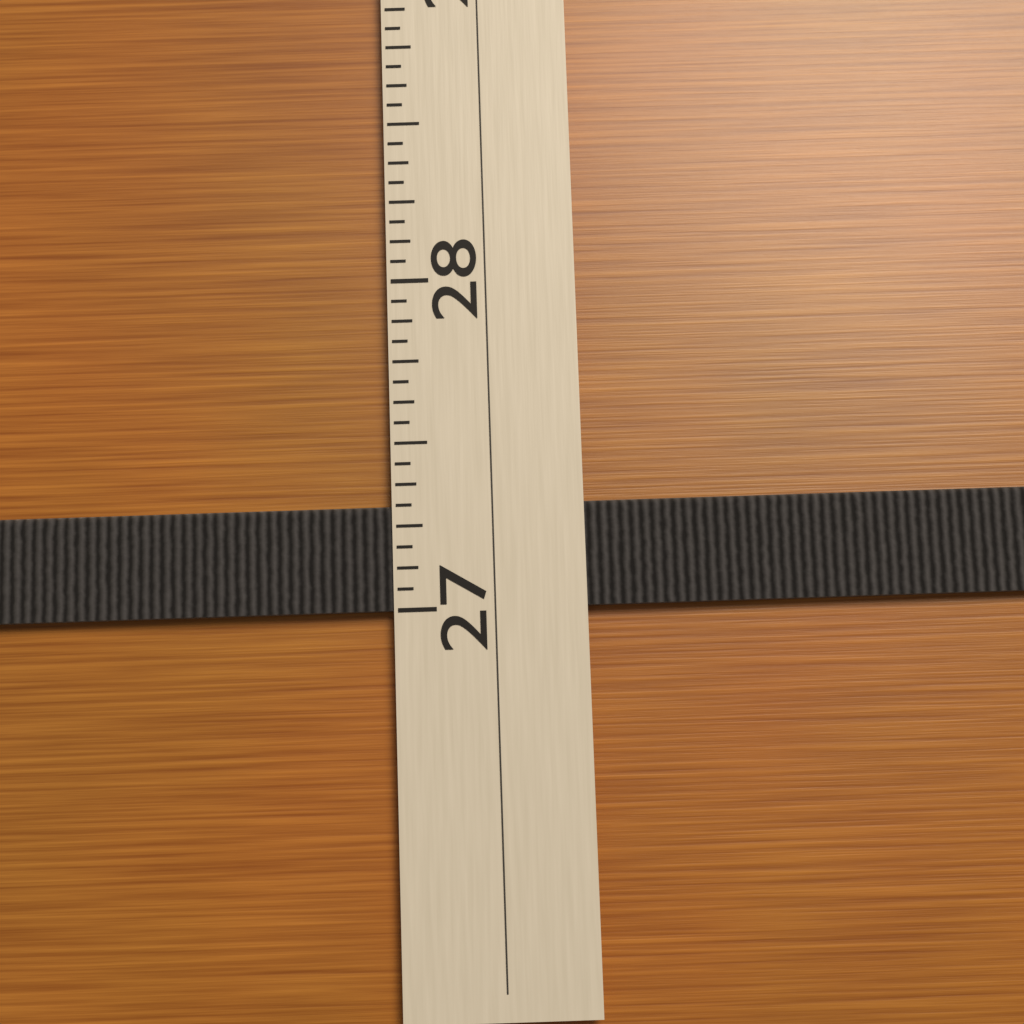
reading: 27.3125 (no unit)
